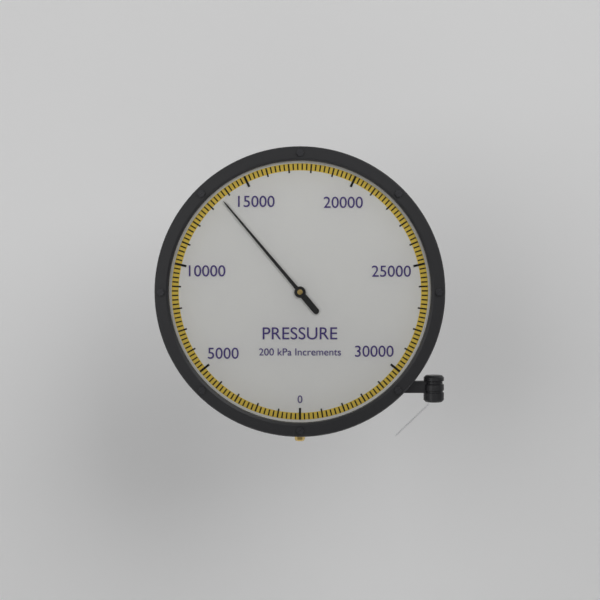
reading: 13600 kPa
